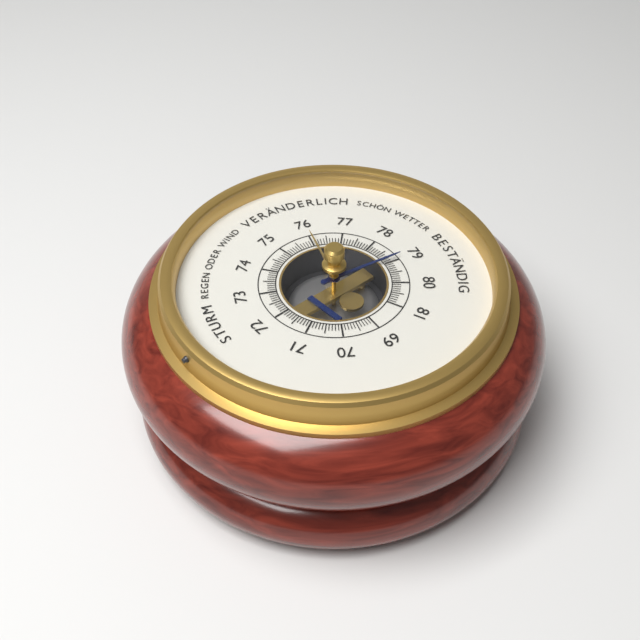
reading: 78.9 (no unit)
